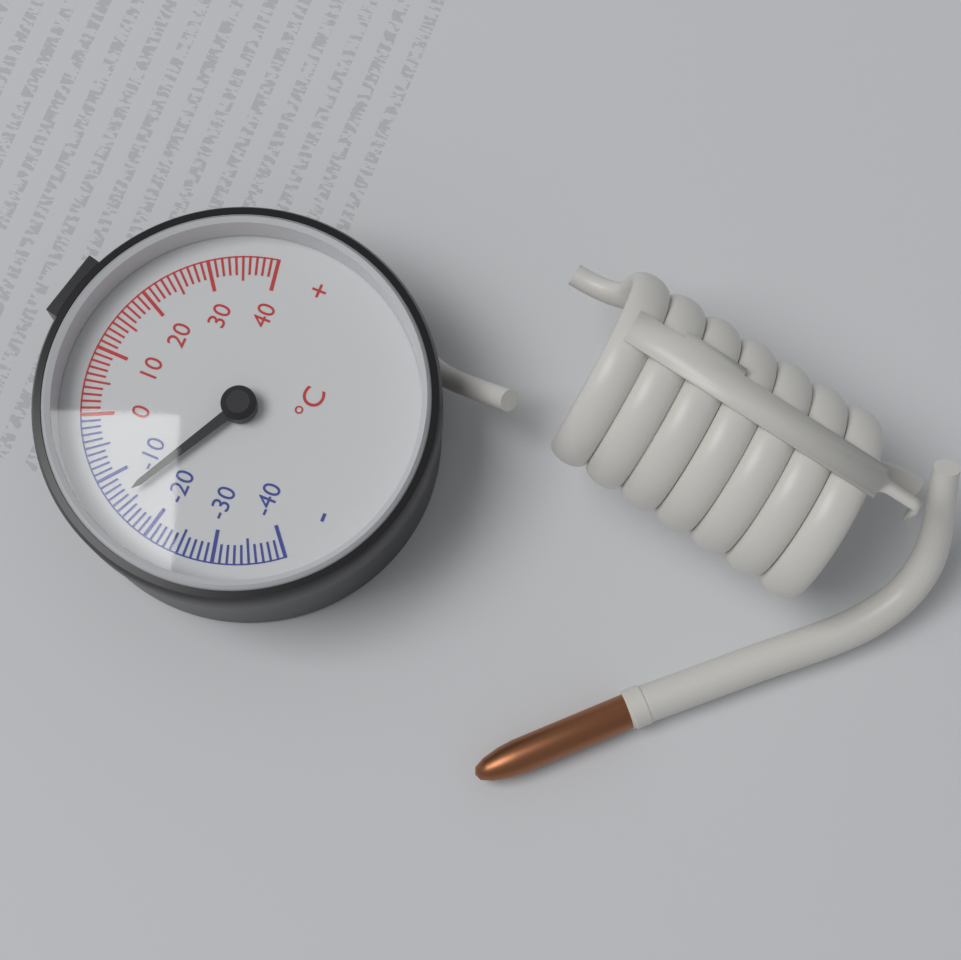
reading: -14 °C
